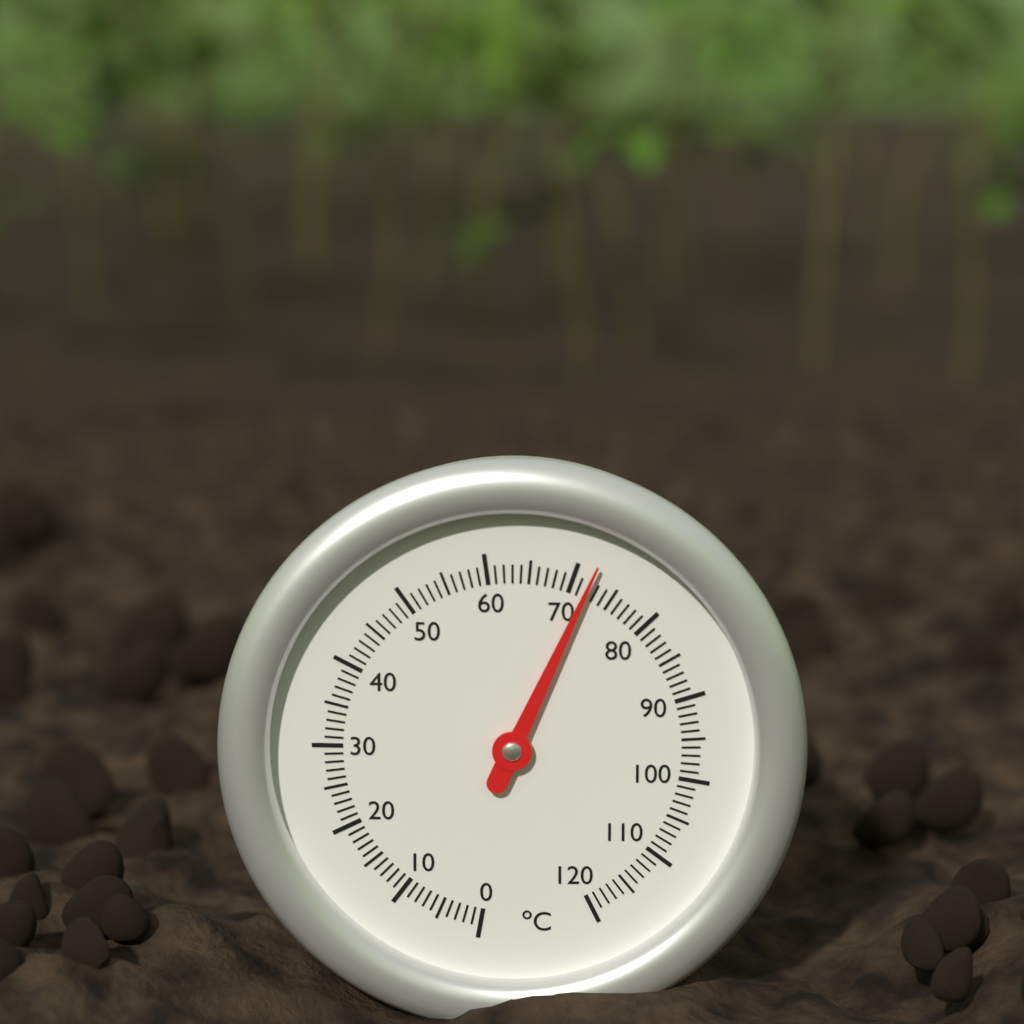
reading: 72 °C
